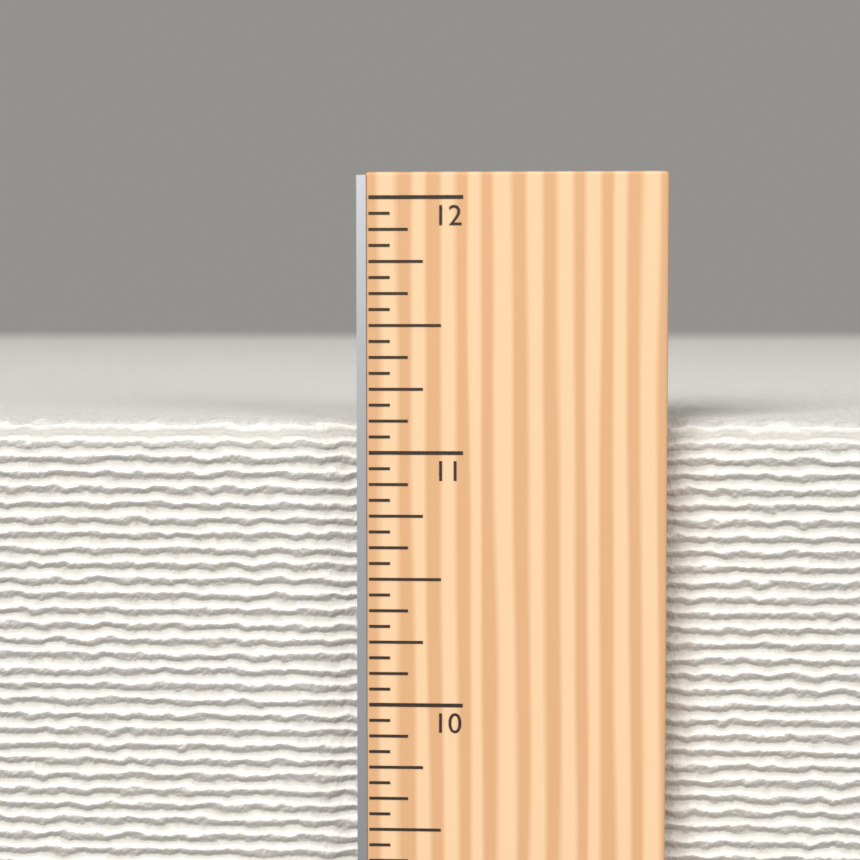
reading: 11.1250 in
